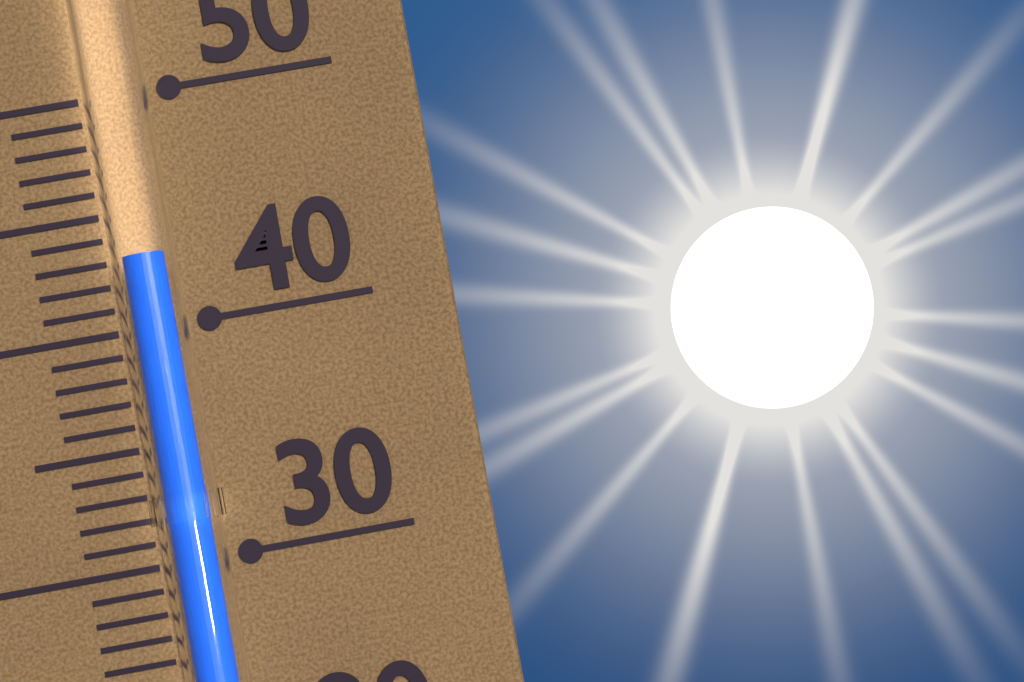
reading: 43 (no unit)
